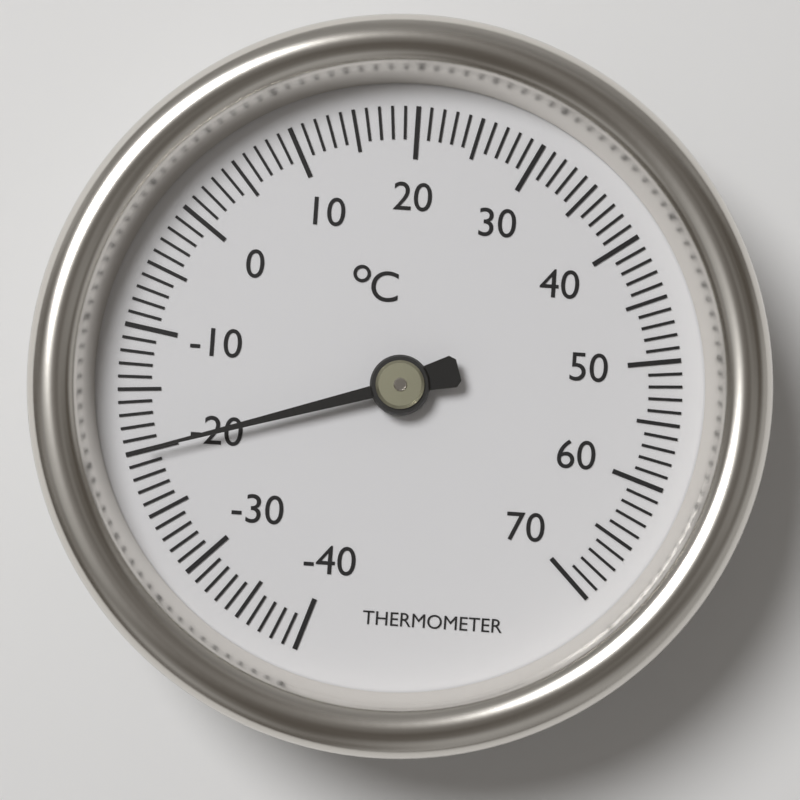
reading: -20 °C
